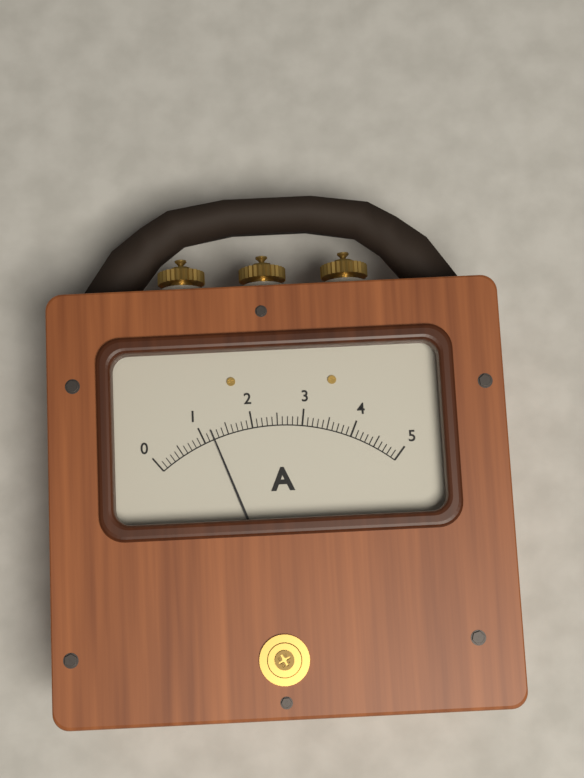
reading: 1.2 A
